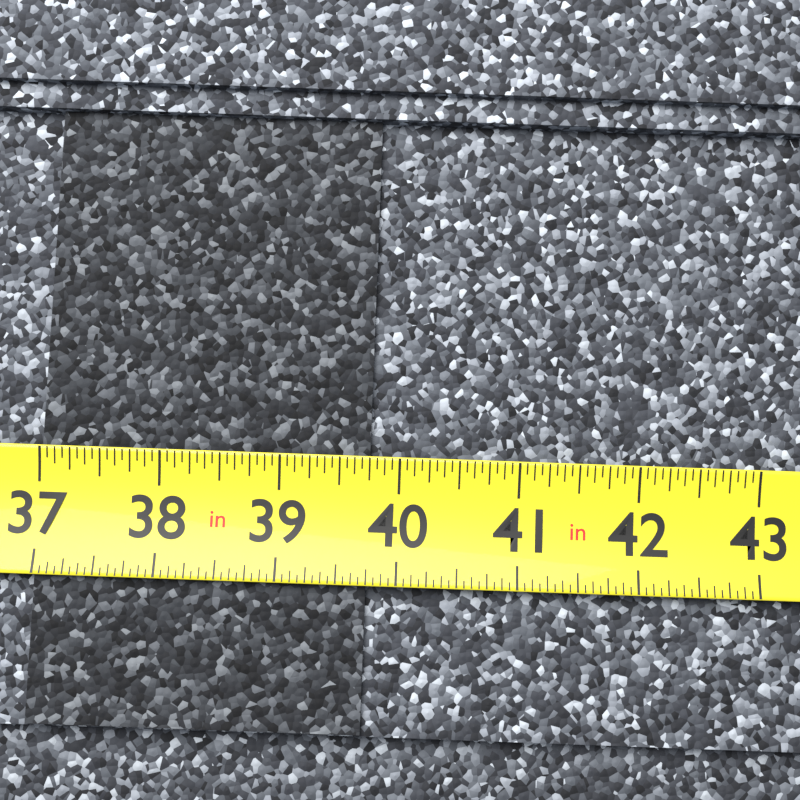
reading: 39.7500 in
